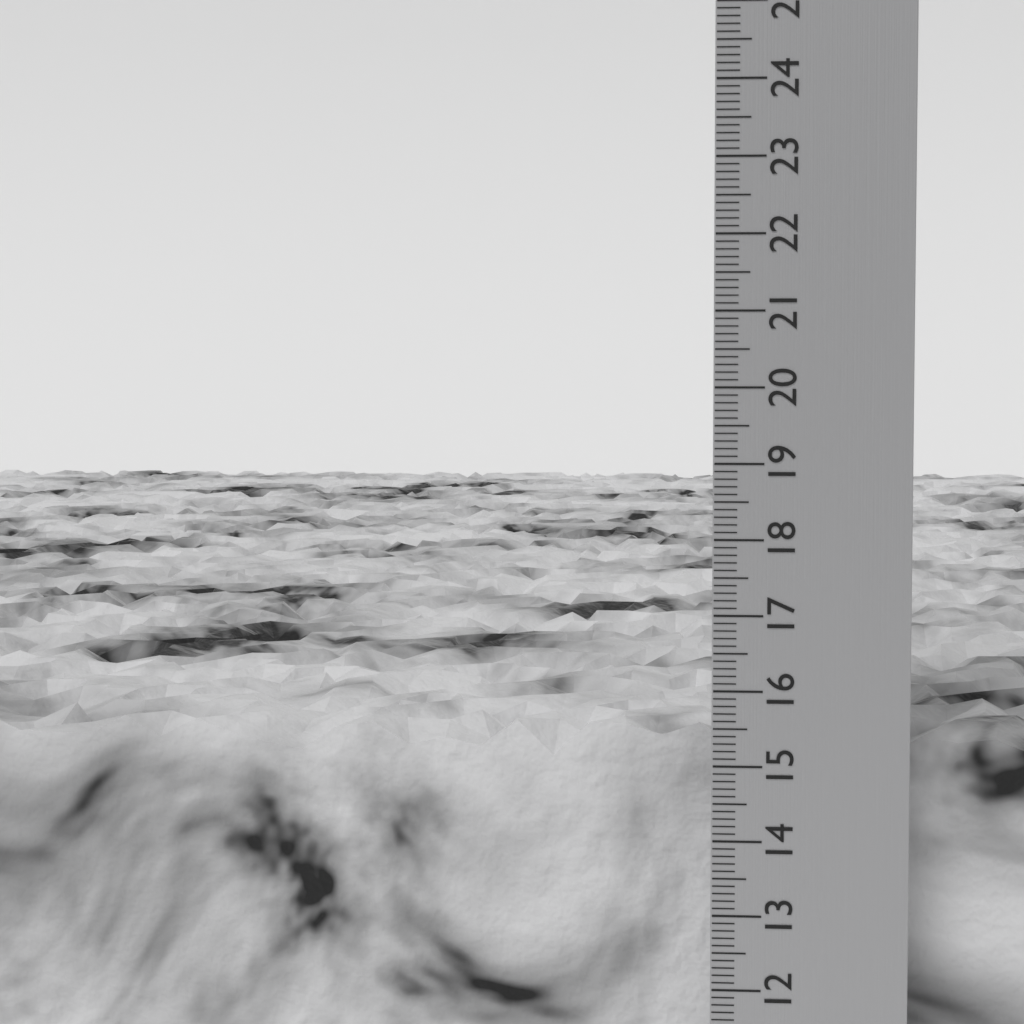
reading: 15.4 cm
